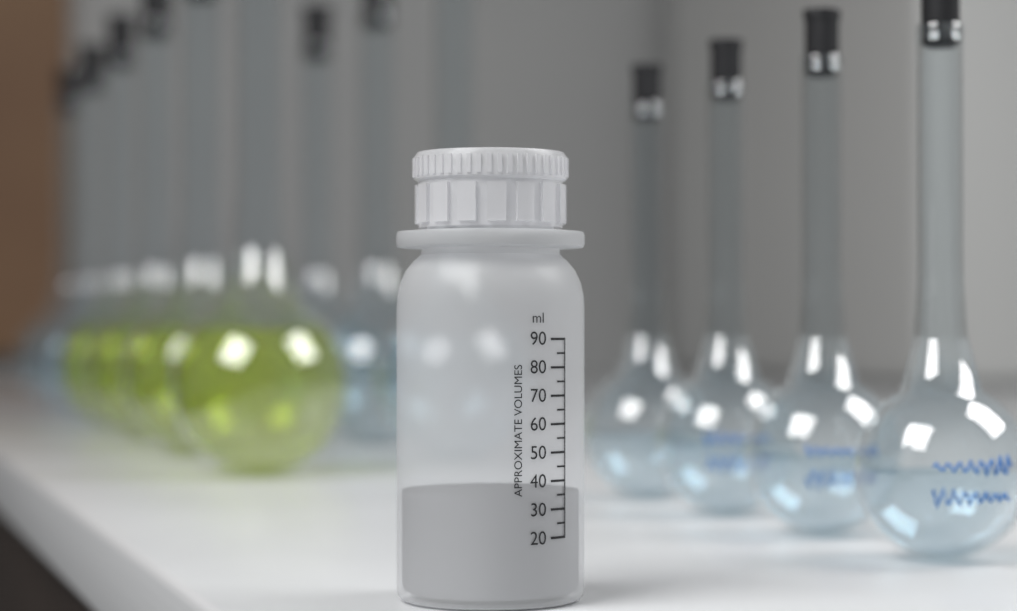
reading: 35 ml
